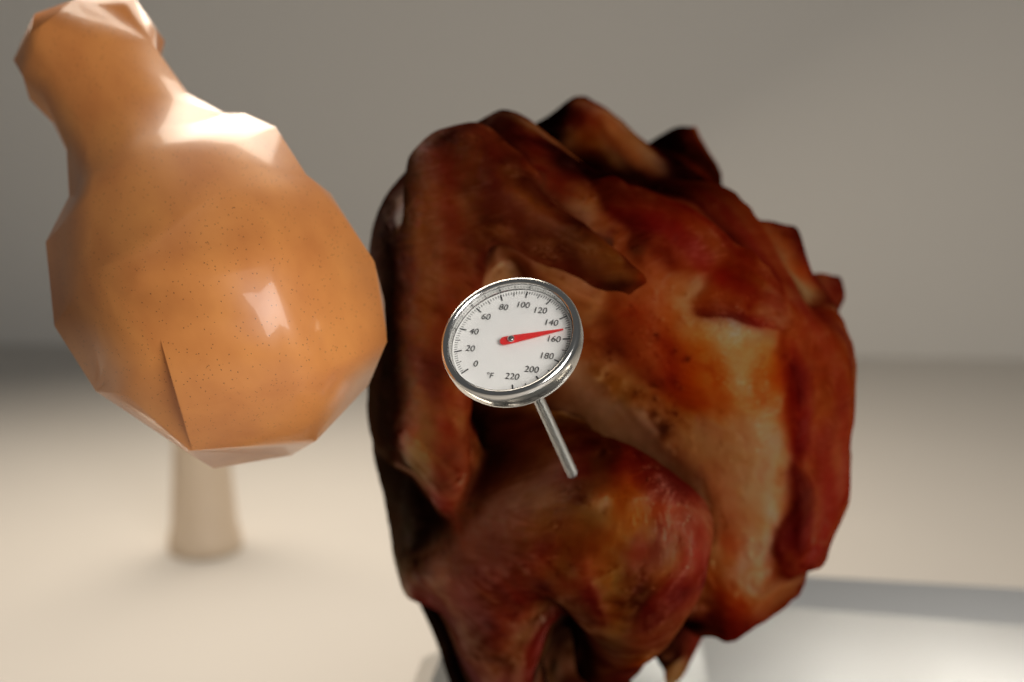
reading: 152 °F
